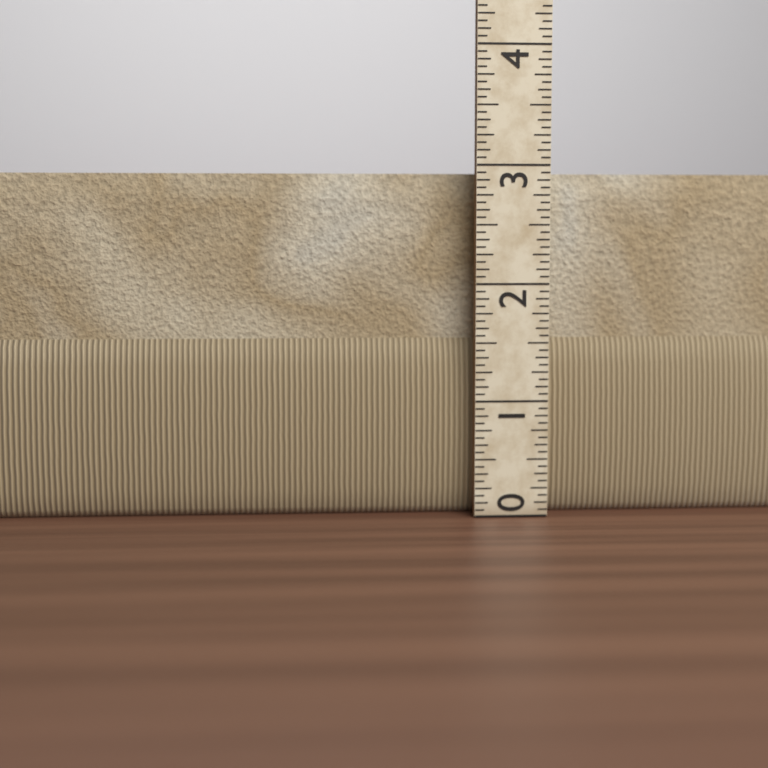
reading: 2.9375 (no unit)
